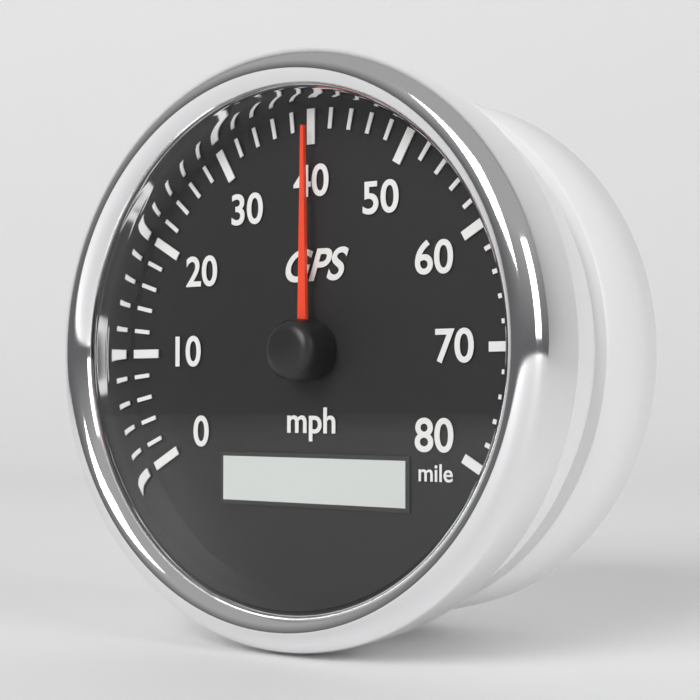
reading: 40 mph
